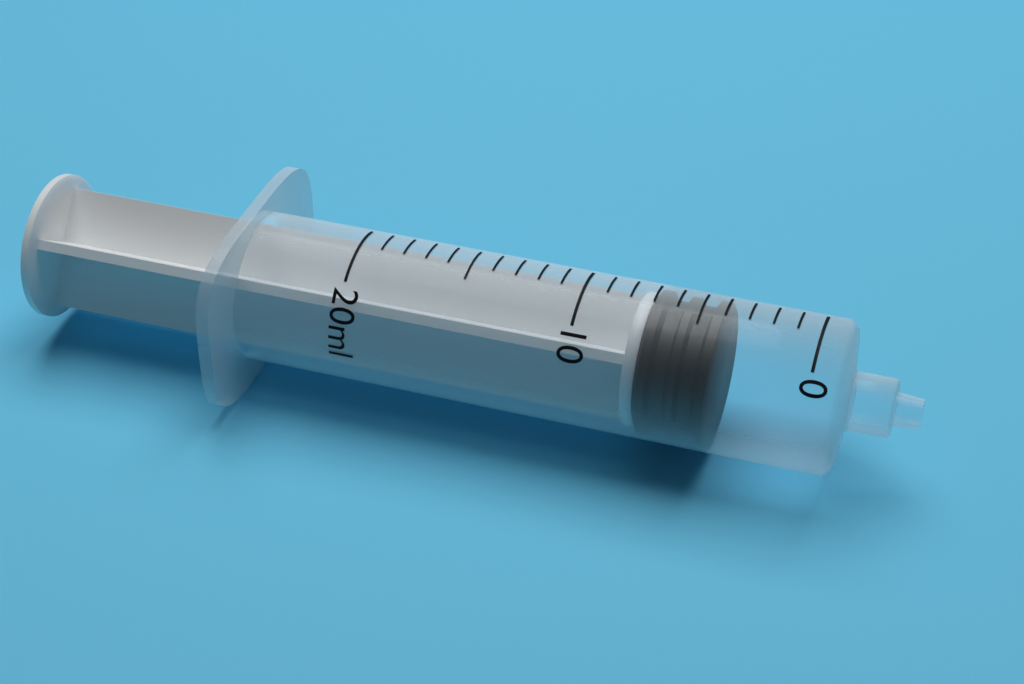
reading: 4 ml
